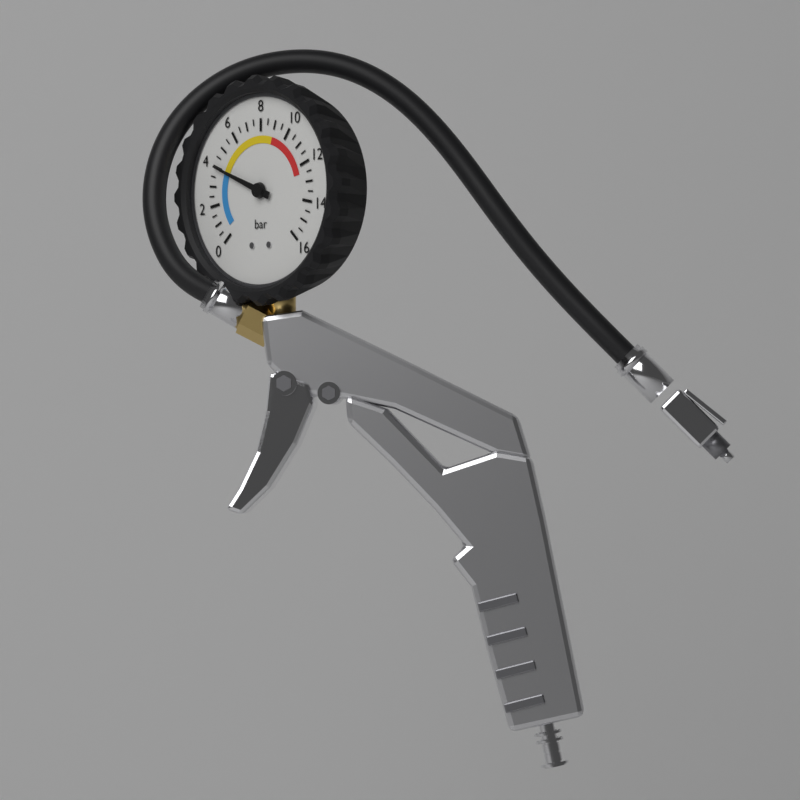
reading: 4.0 bar
